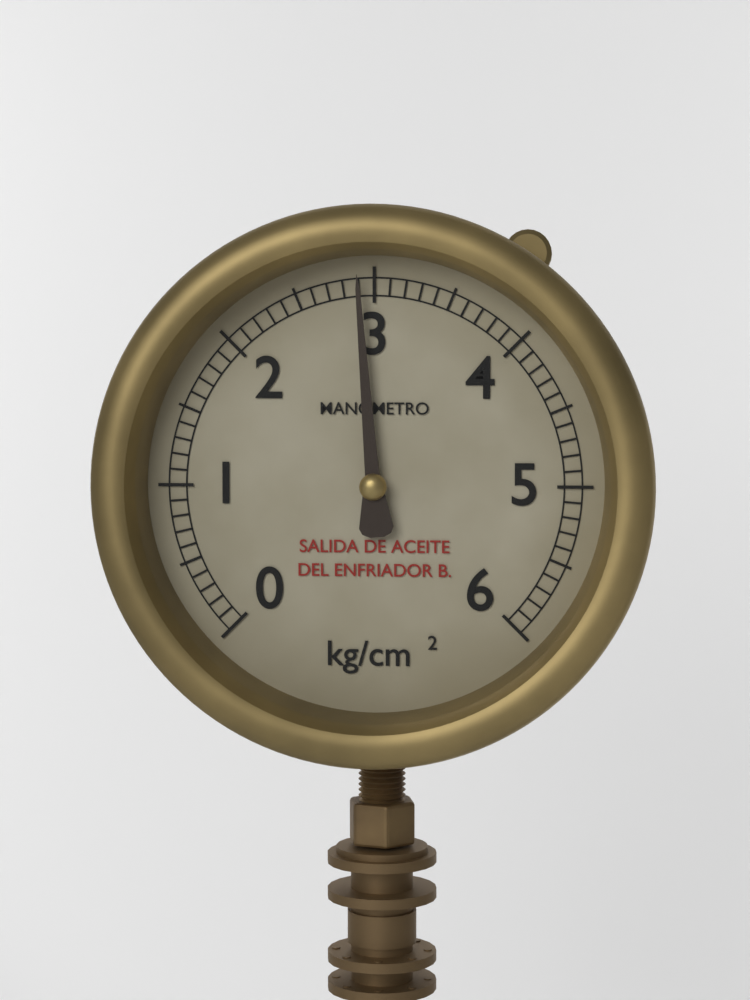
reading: 2.9 kg/cm²
